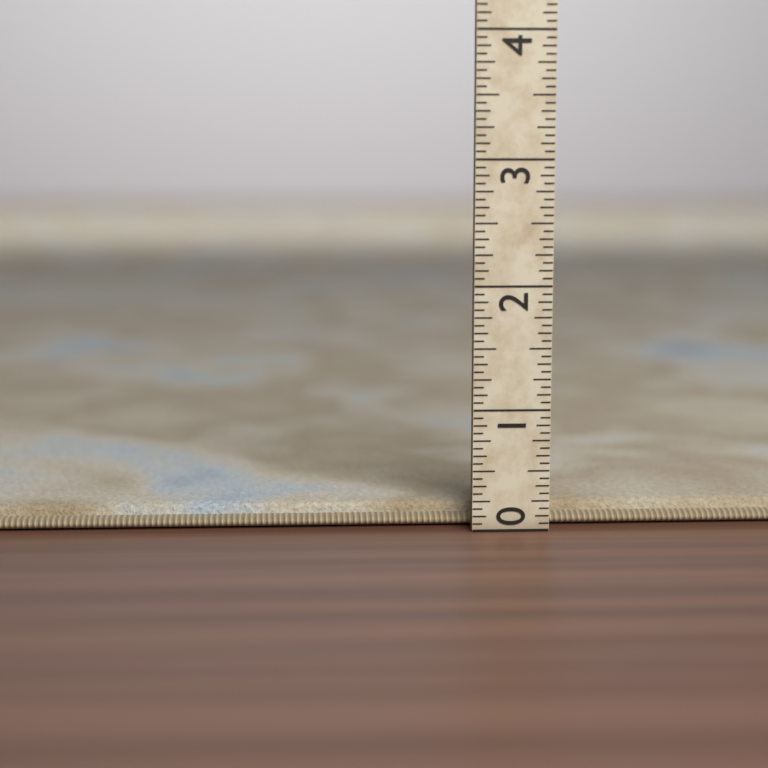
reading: 0.1875 (no unit)
